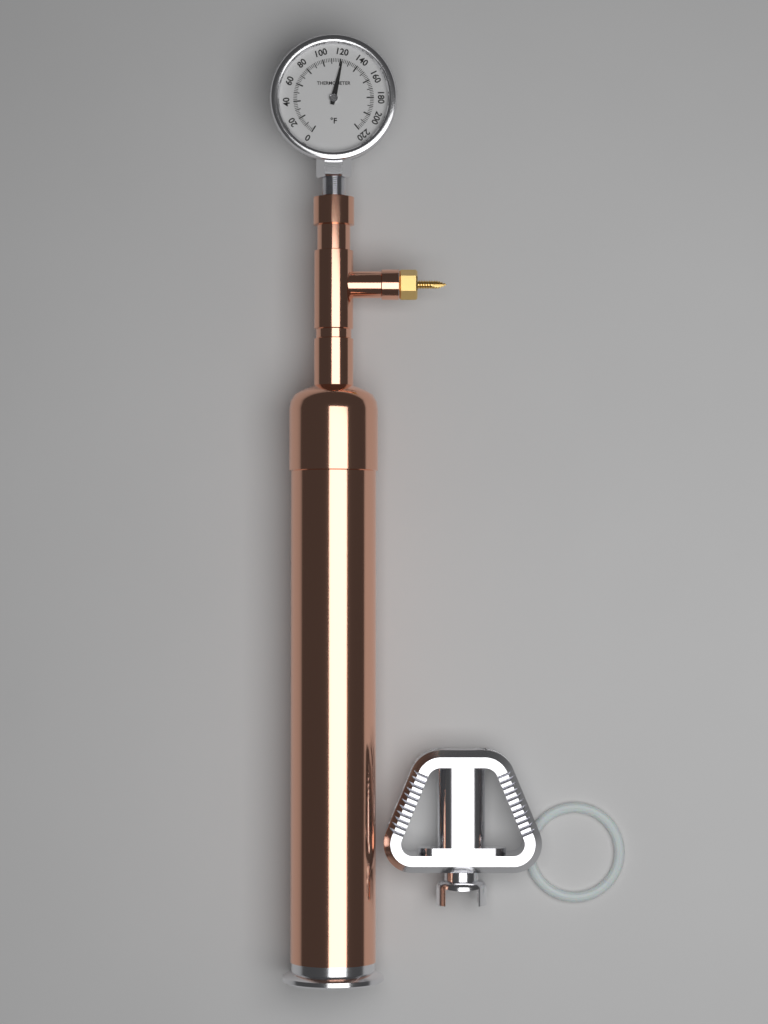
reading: 122 °F
